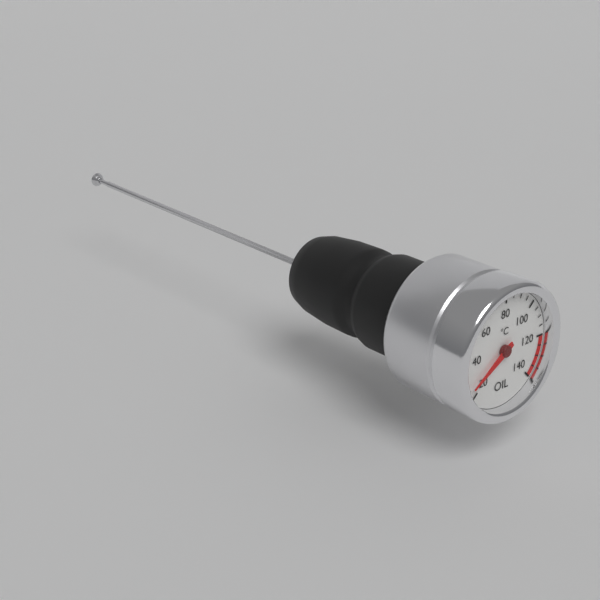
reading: 25 °C
